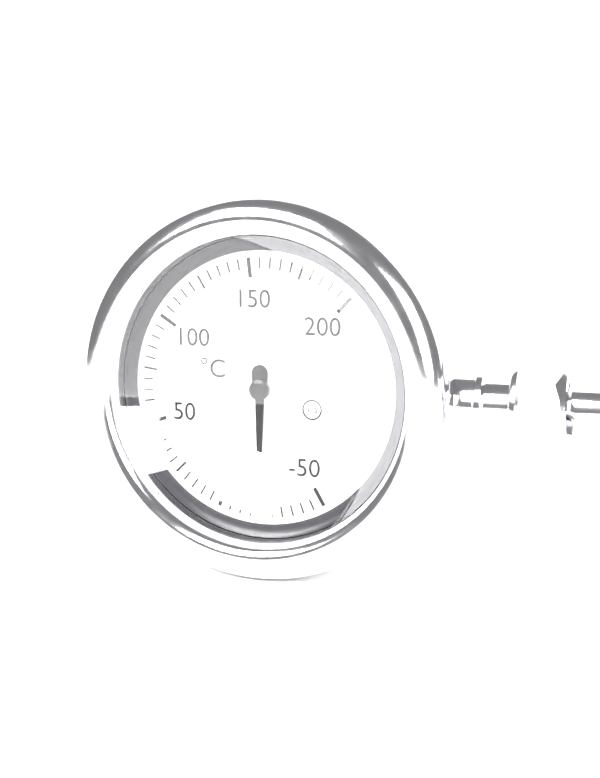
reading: -20 °C
